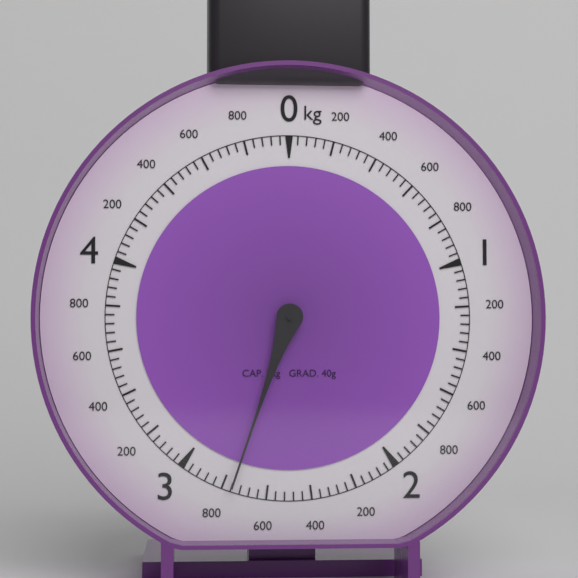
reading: 2.76 kg
